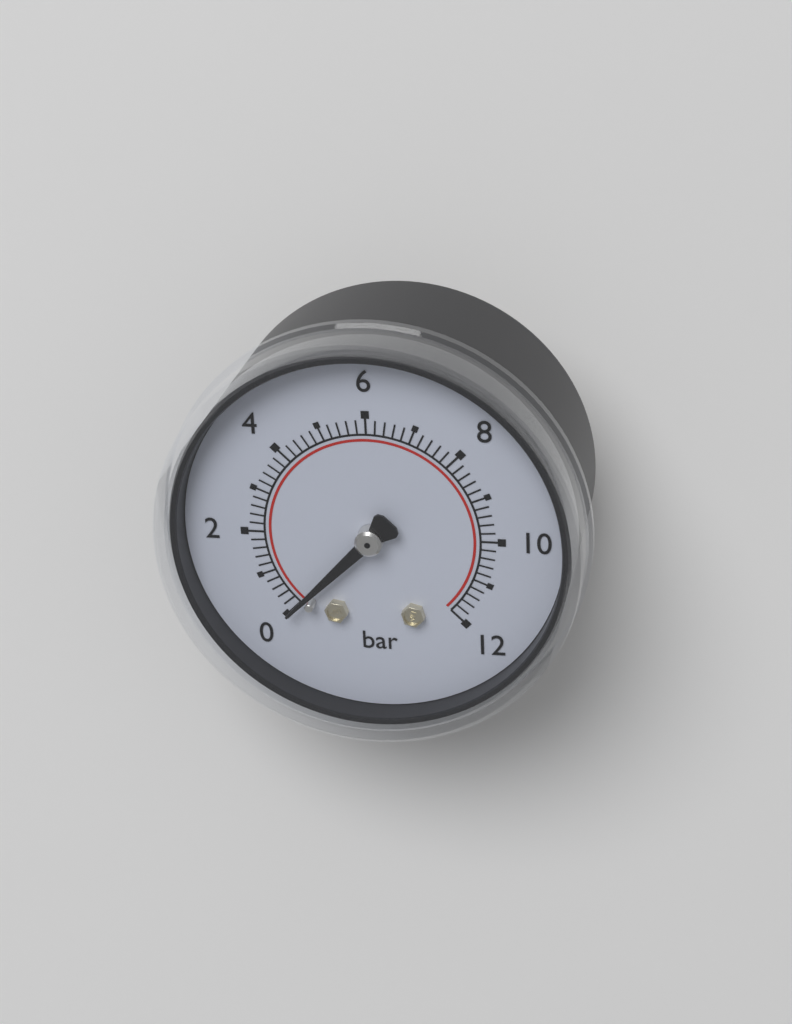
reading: 0.0 bar
